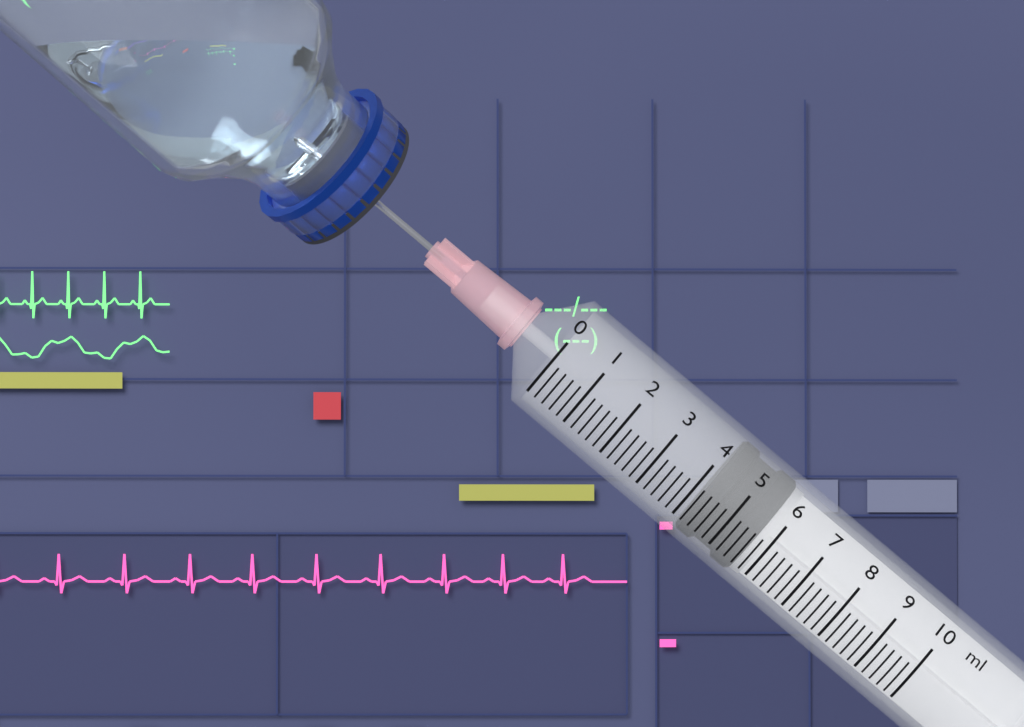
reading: 4.2 ml
